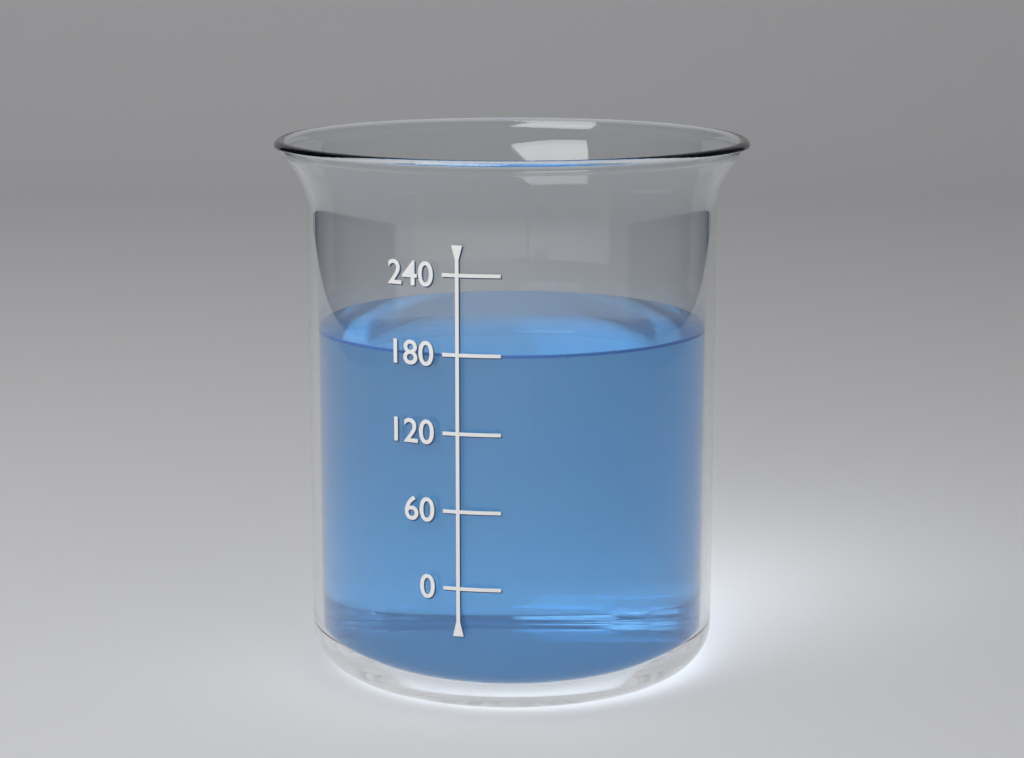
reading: 180 (no unit)
